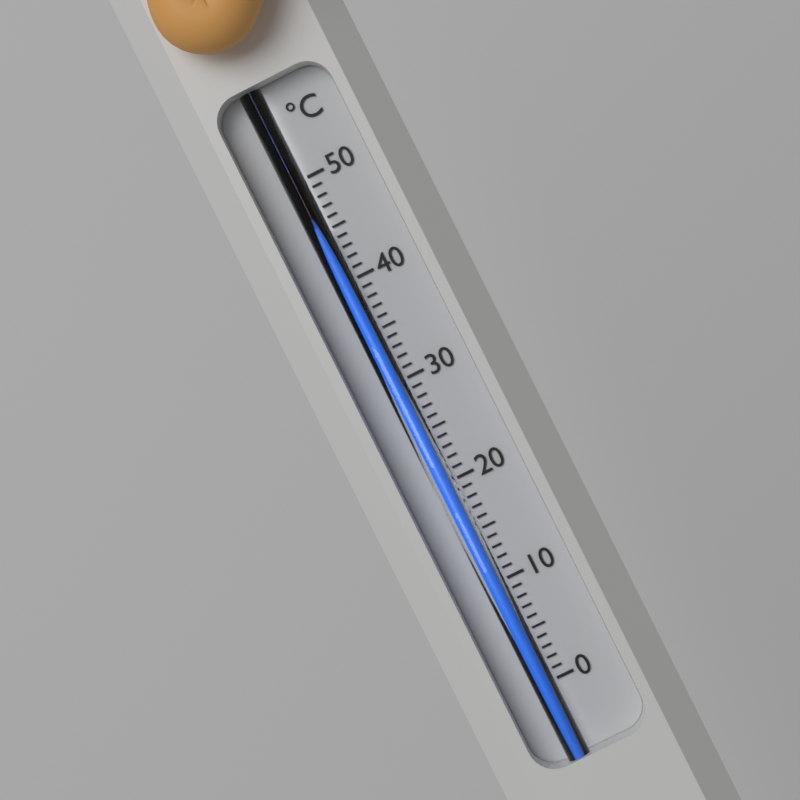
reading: 45 °C
